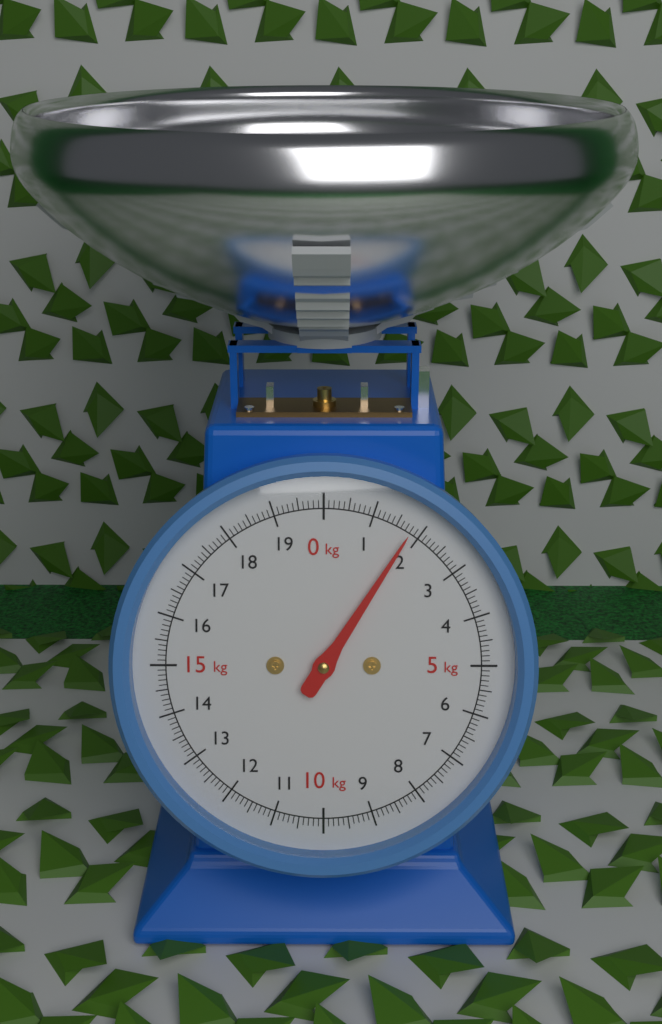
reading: 1.8 kg
